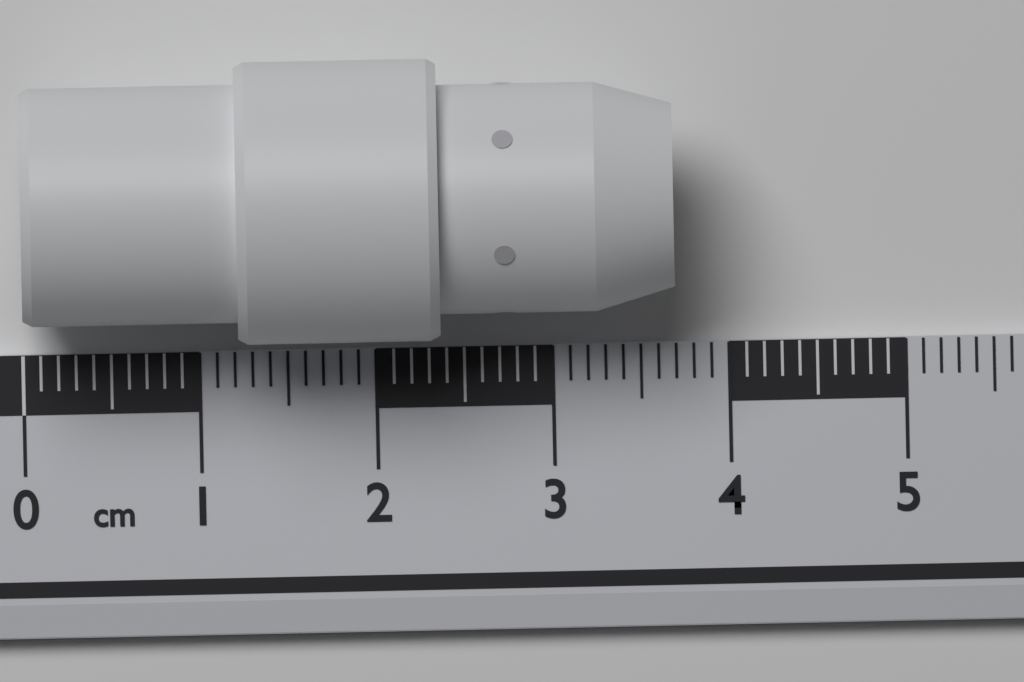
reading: 3.7 cm
